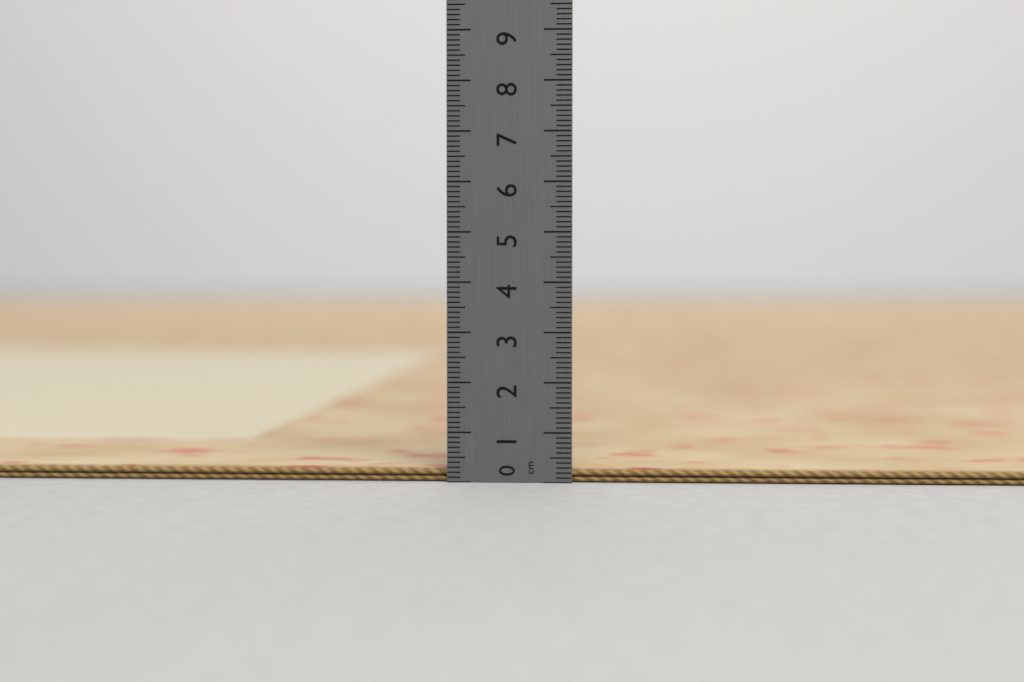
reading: 0.3 cm
